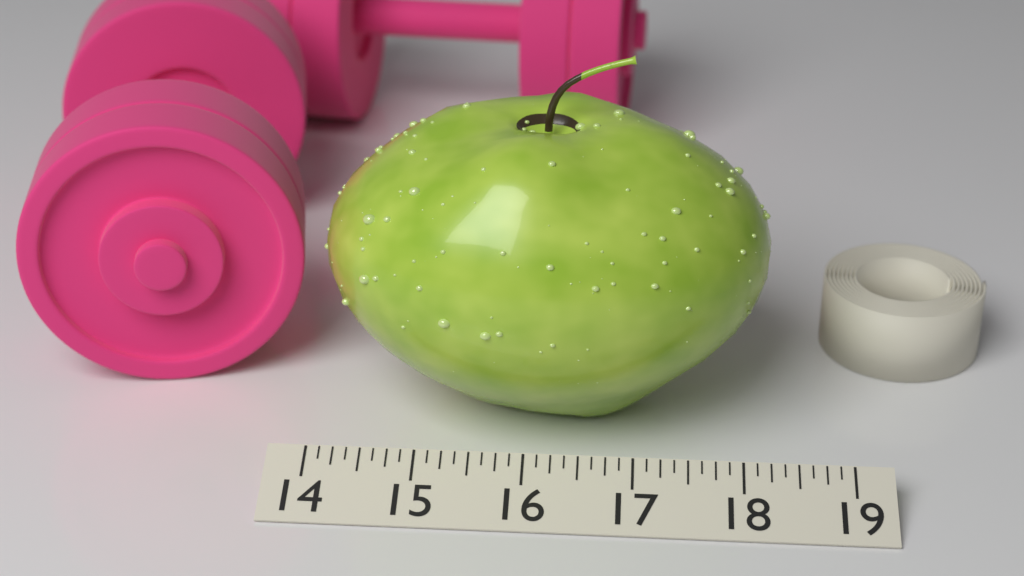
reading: 18.250 (no unit)
